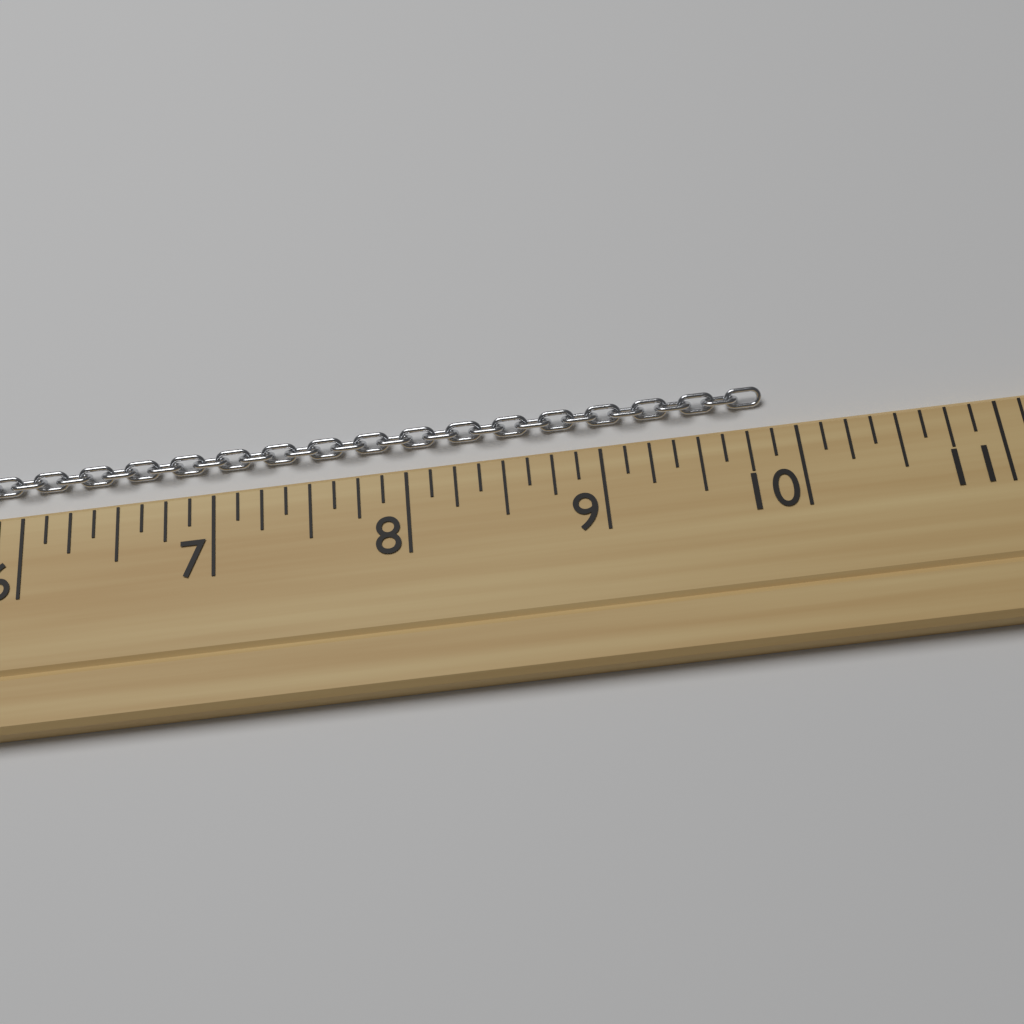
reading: 9.875 (no unit)
